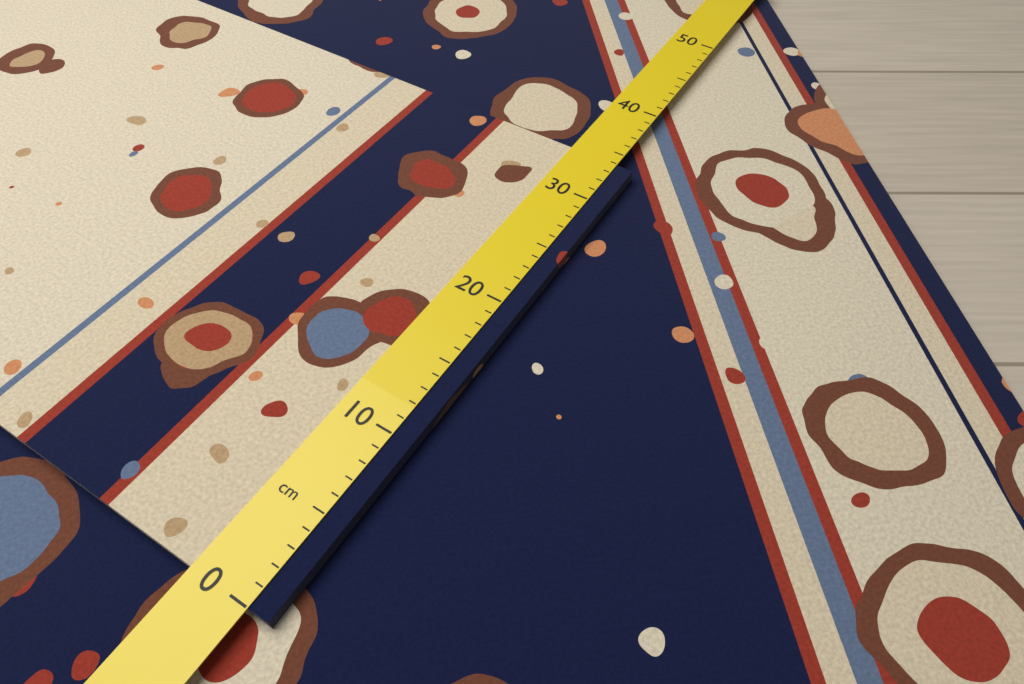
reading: 34 cm
